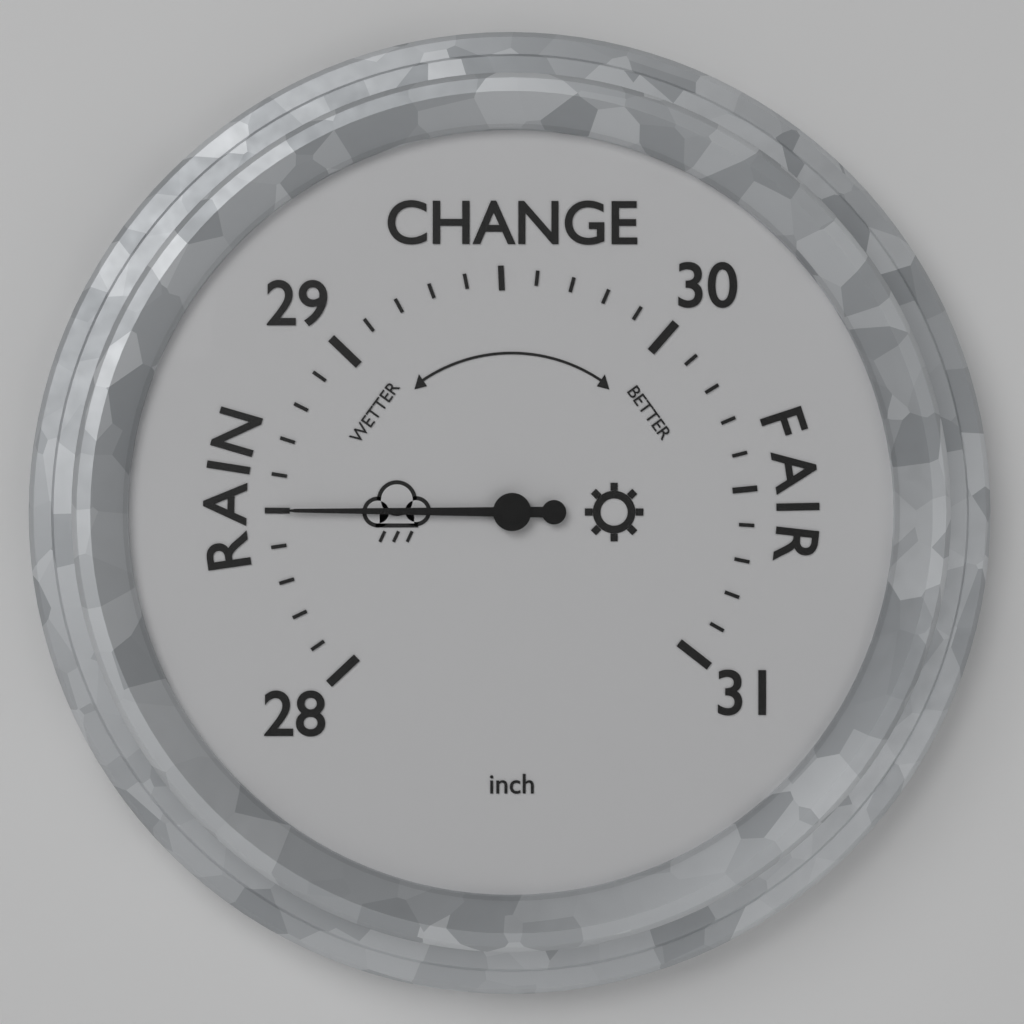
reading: 28.5 inch
